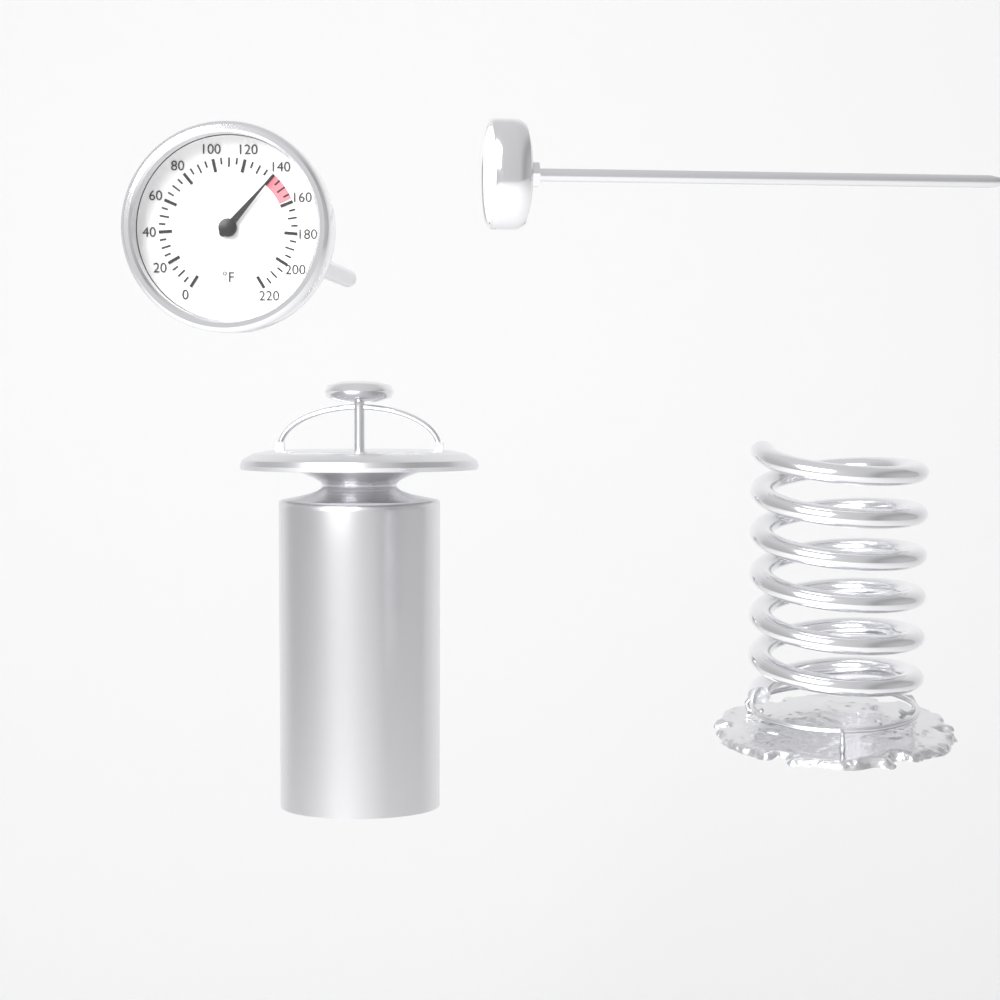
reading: 140 °F
